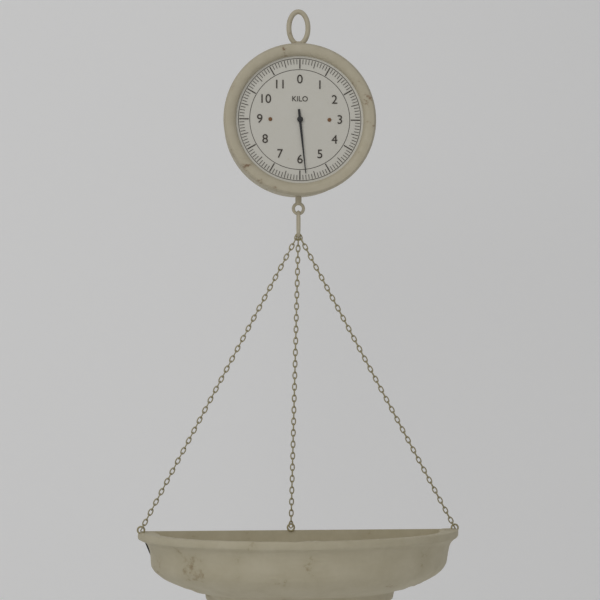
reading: 5.8 kg
